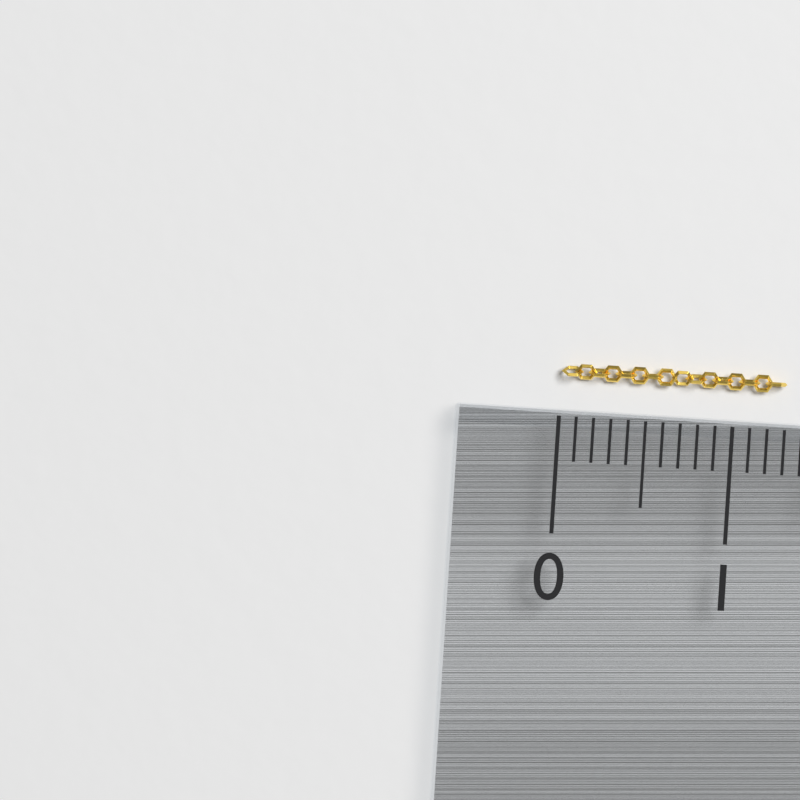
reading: 1.3 (no unit)
